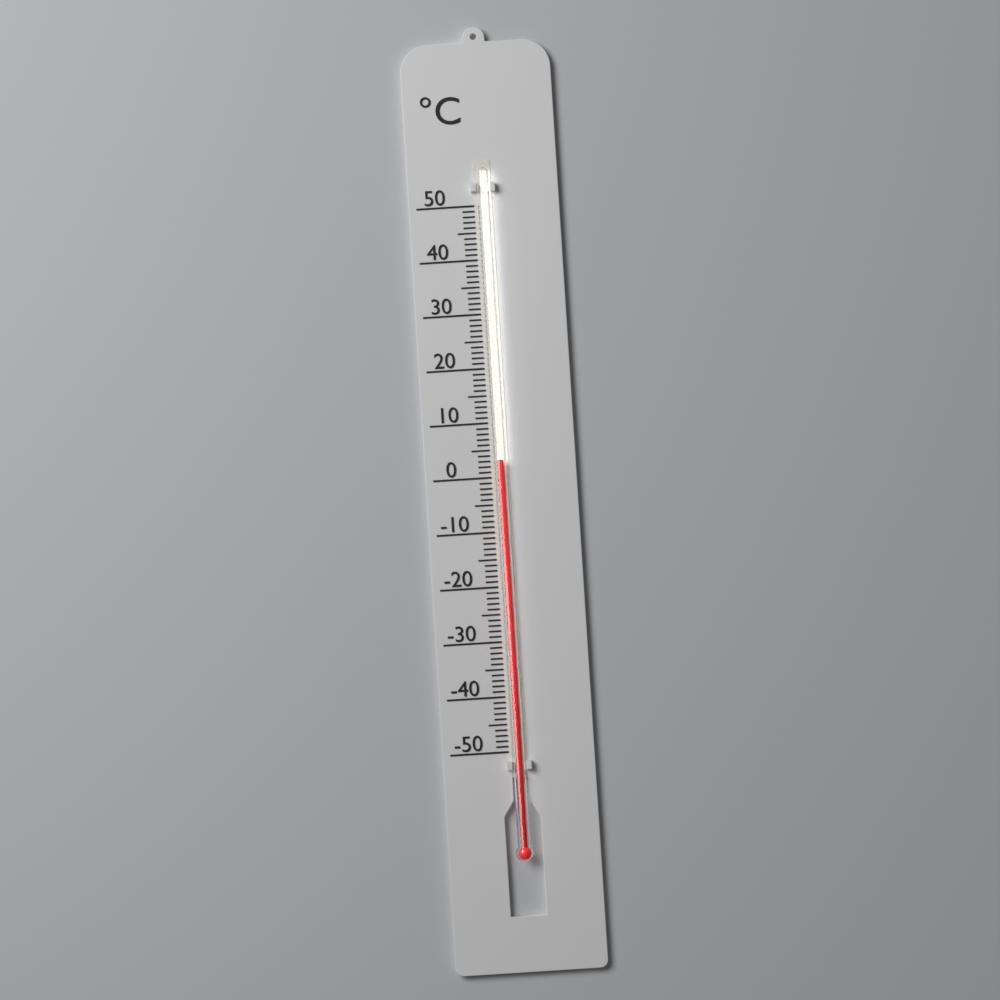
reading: 3 °C
